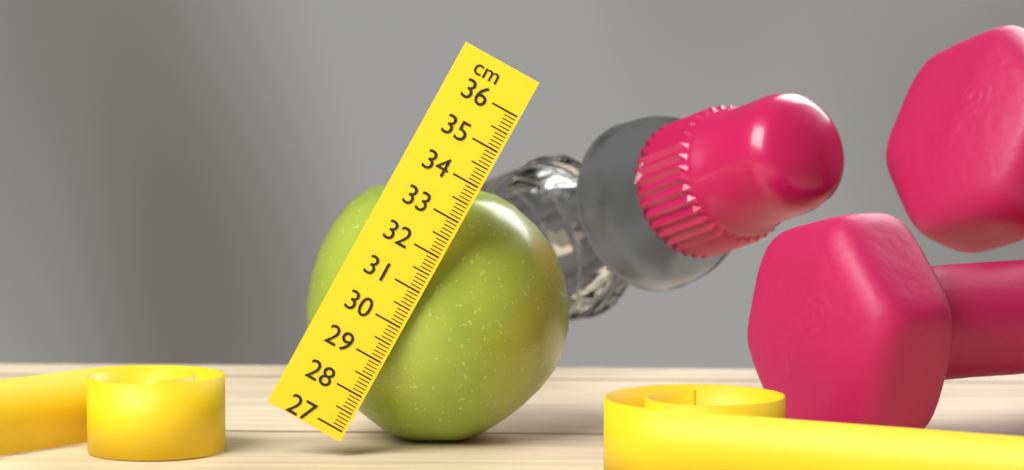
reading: 33.7 cm
